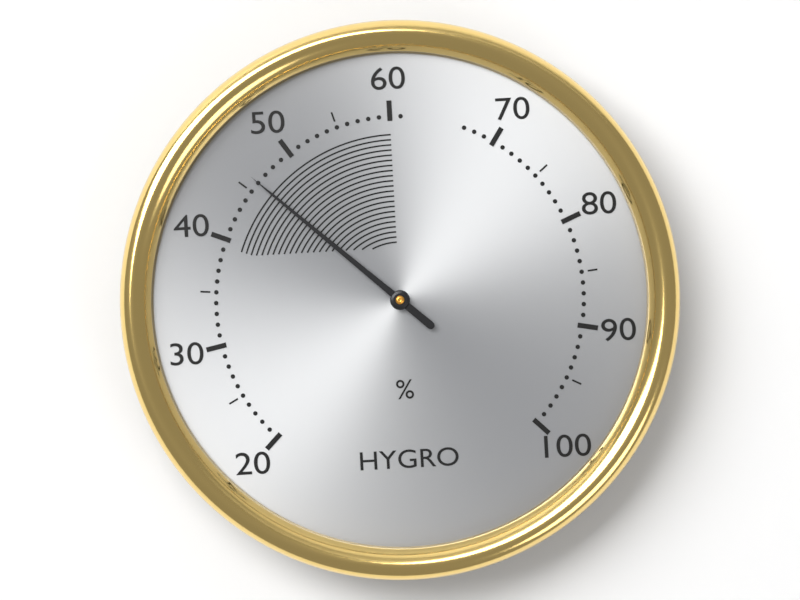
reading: 46 %
